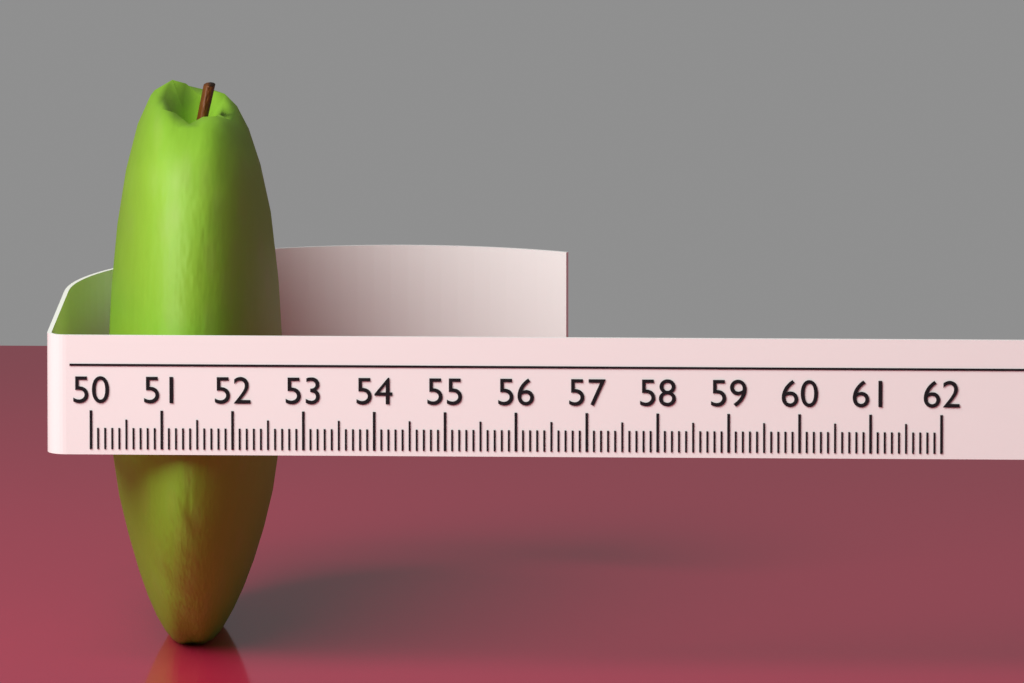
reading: 52.5 (no unit)
